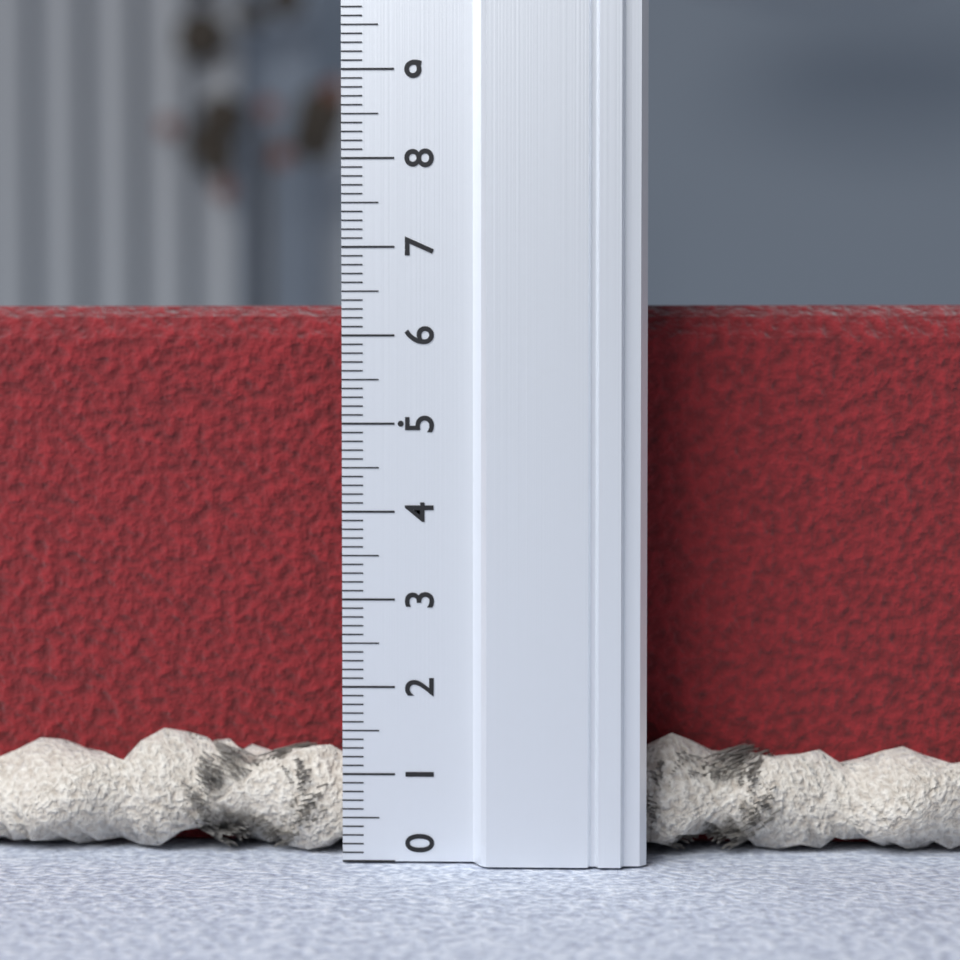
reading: 6.4 (no unit)
